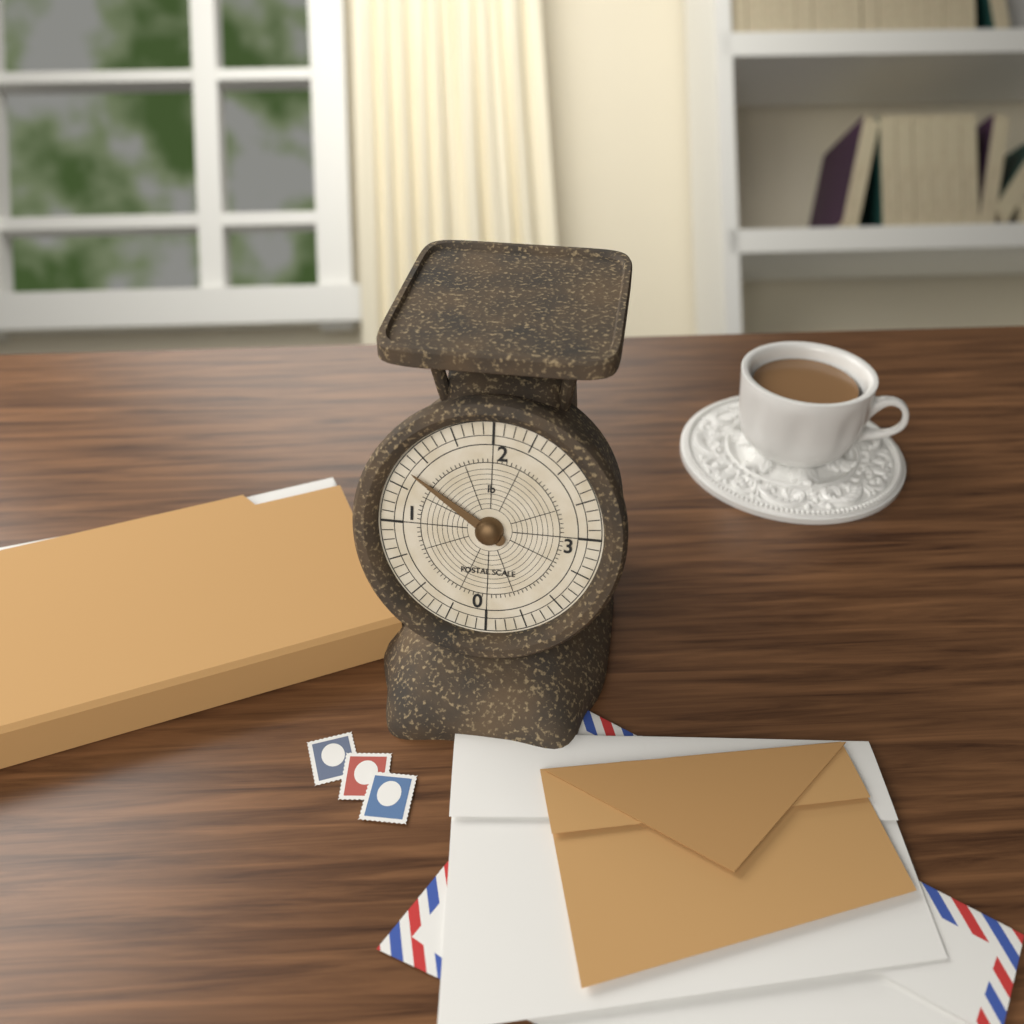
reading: 1.3750 lb
